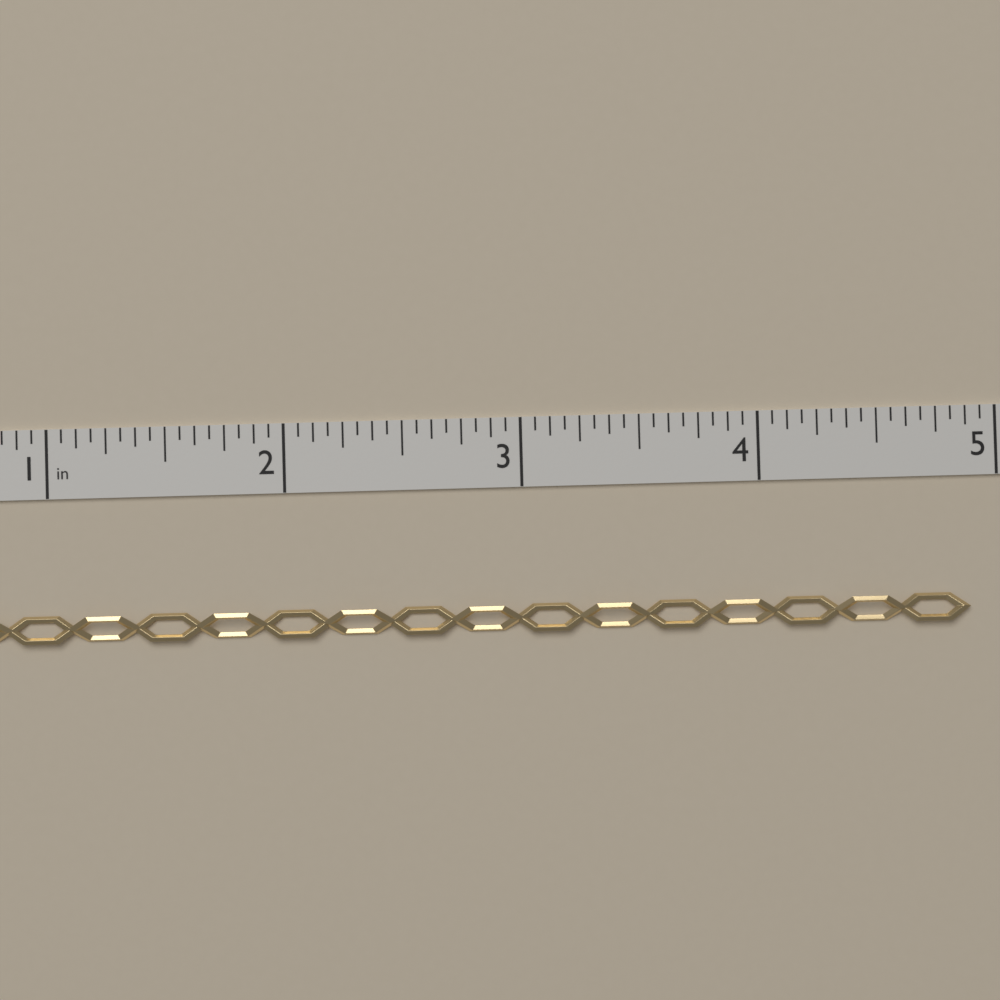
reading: 4.8750 in
